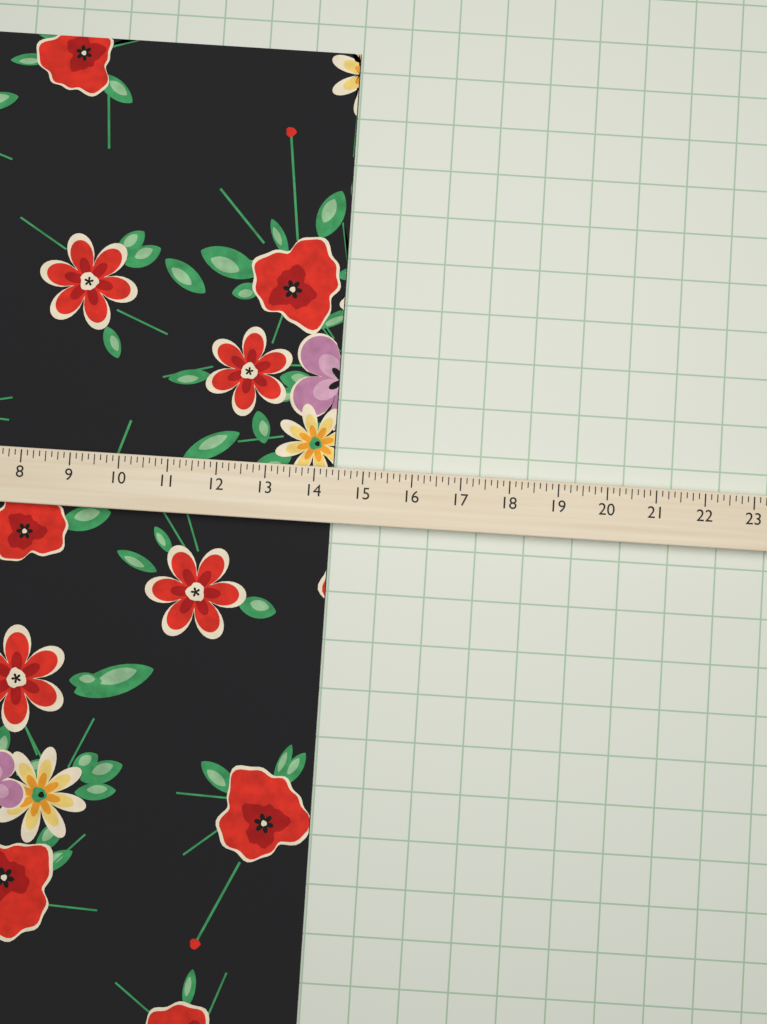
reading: 14.375 (no unit)
